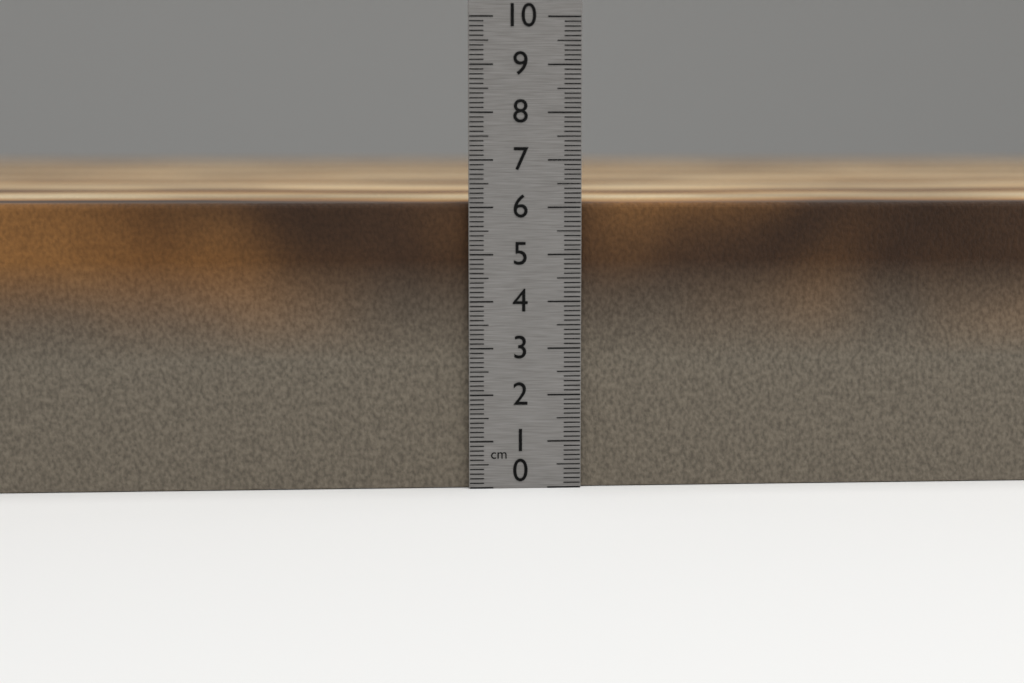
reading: 6.1 cm
